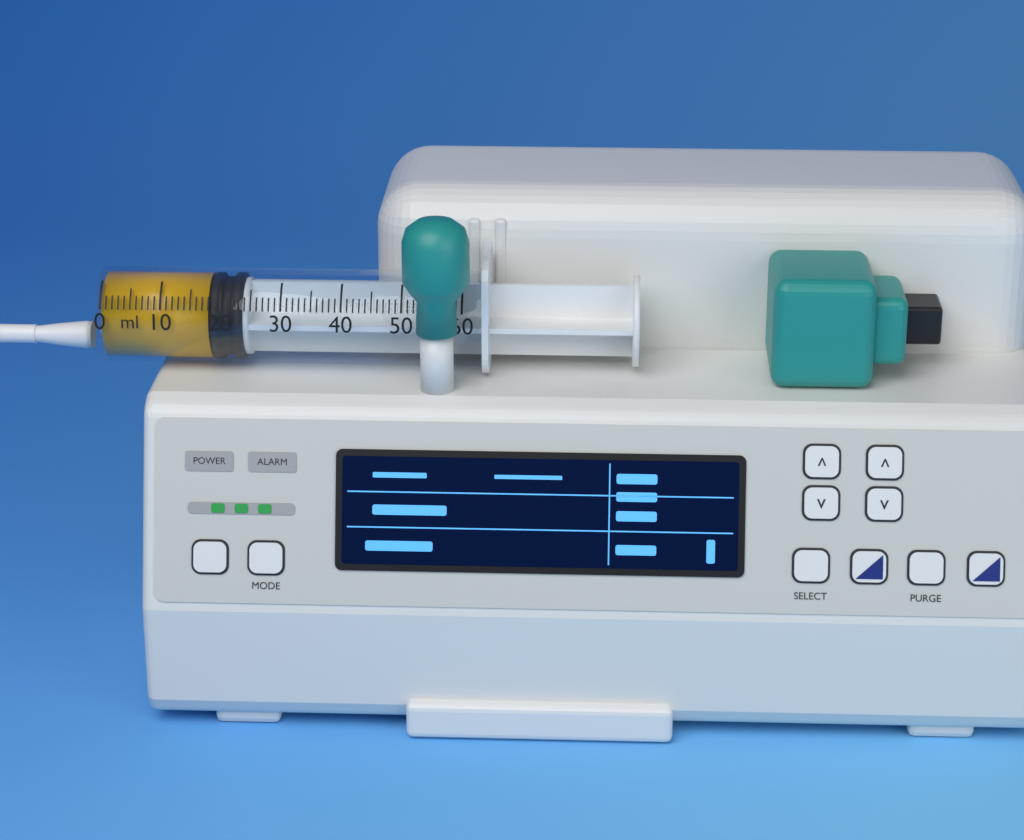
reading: 18 ml
